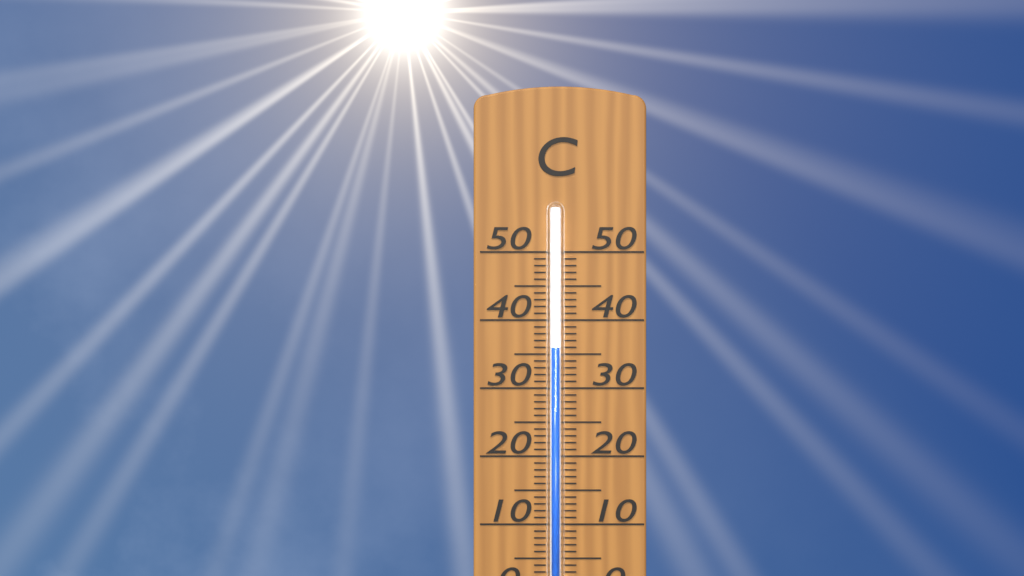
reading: 36 °C
